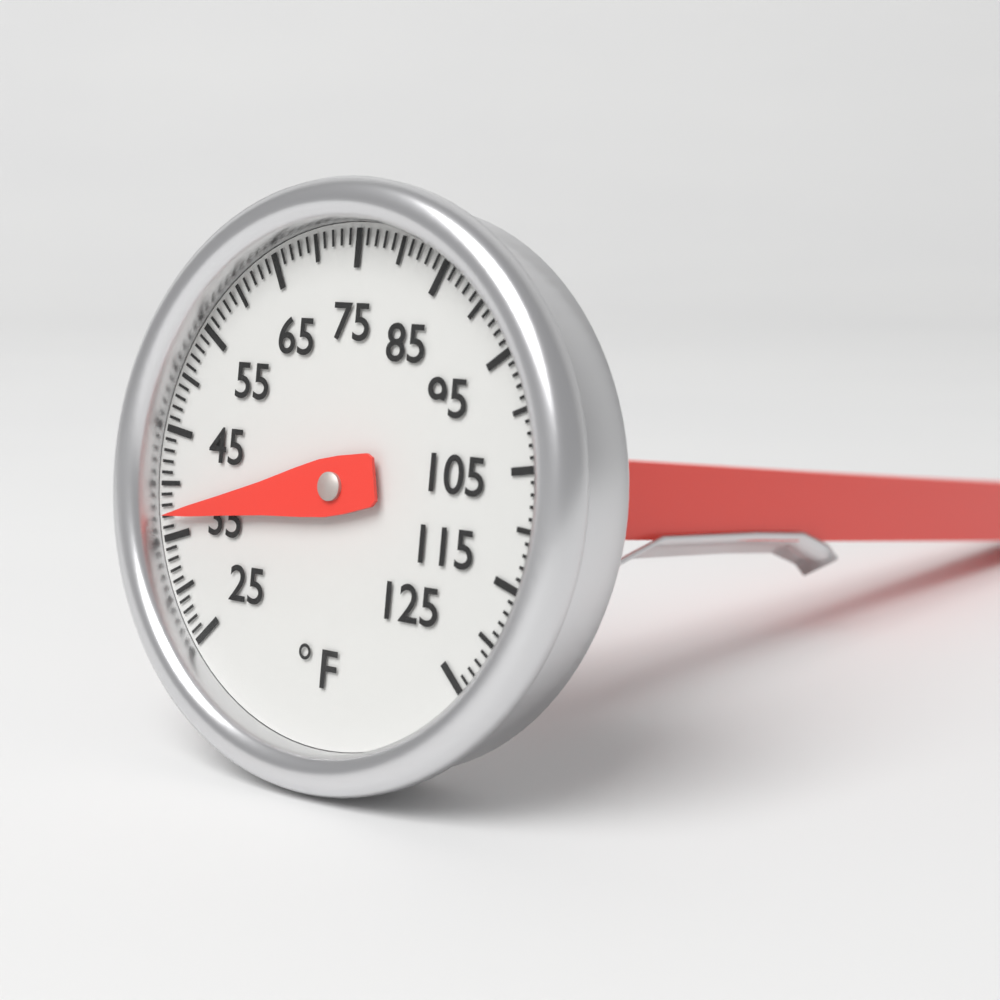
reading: 37 °F
